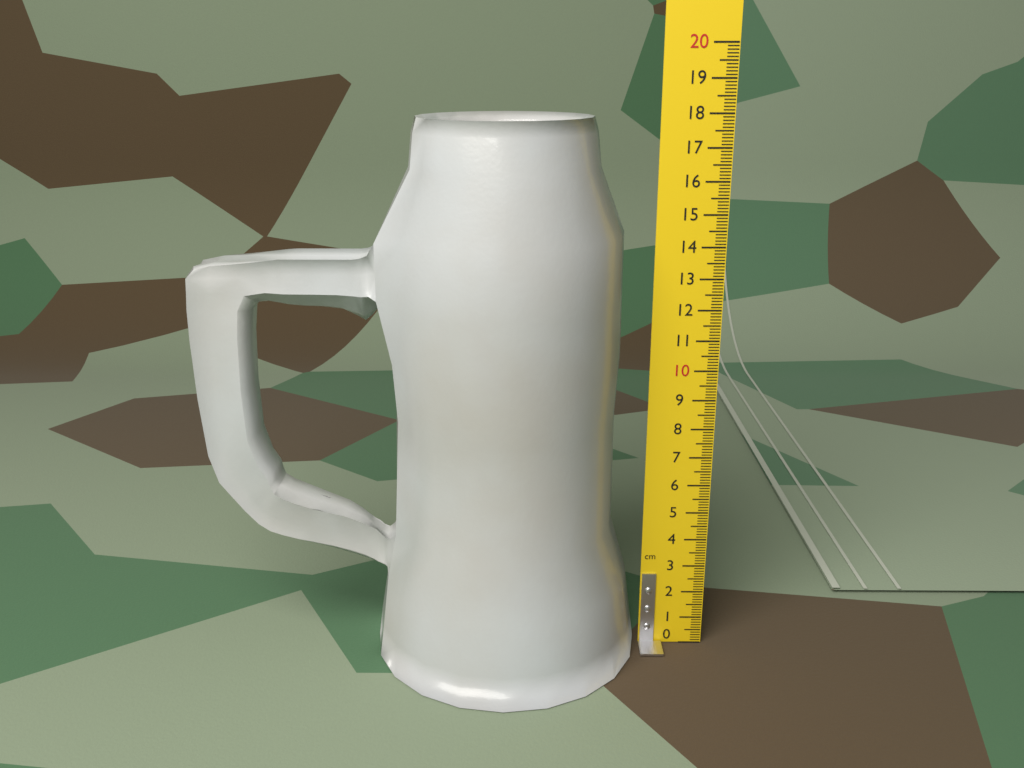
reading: 17.9 cm
